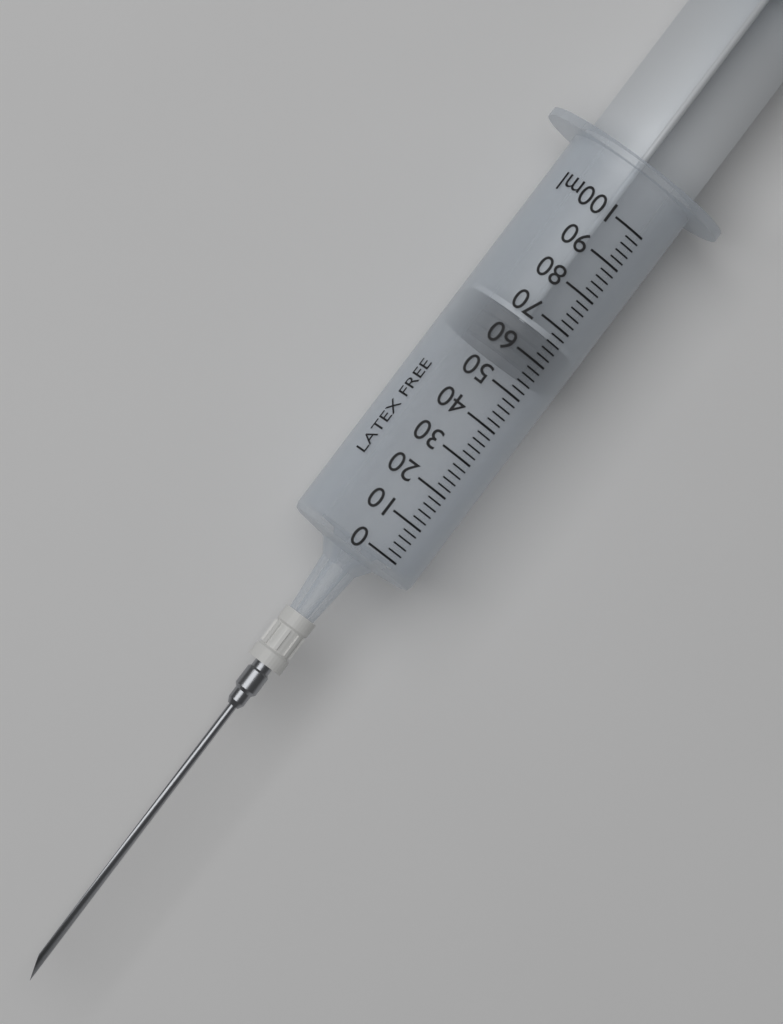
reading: 56 ml
